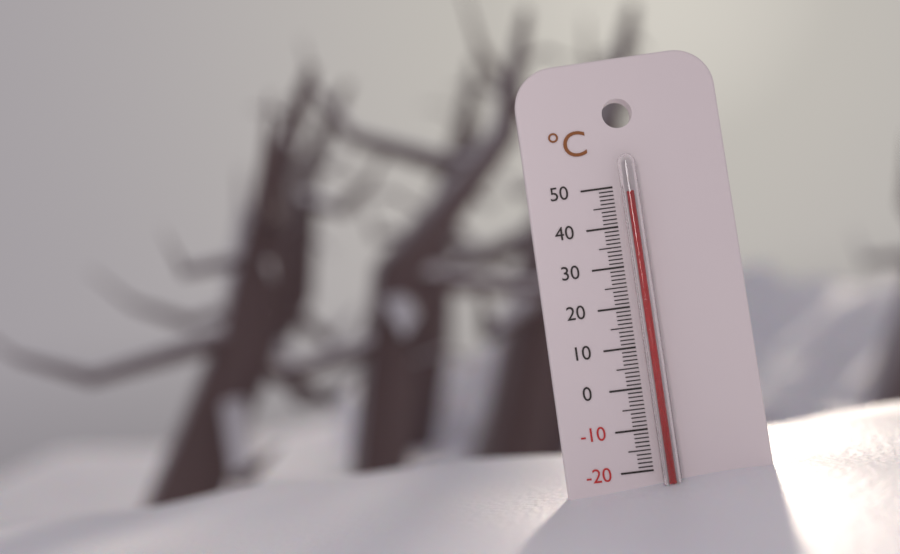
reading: 48 °C
